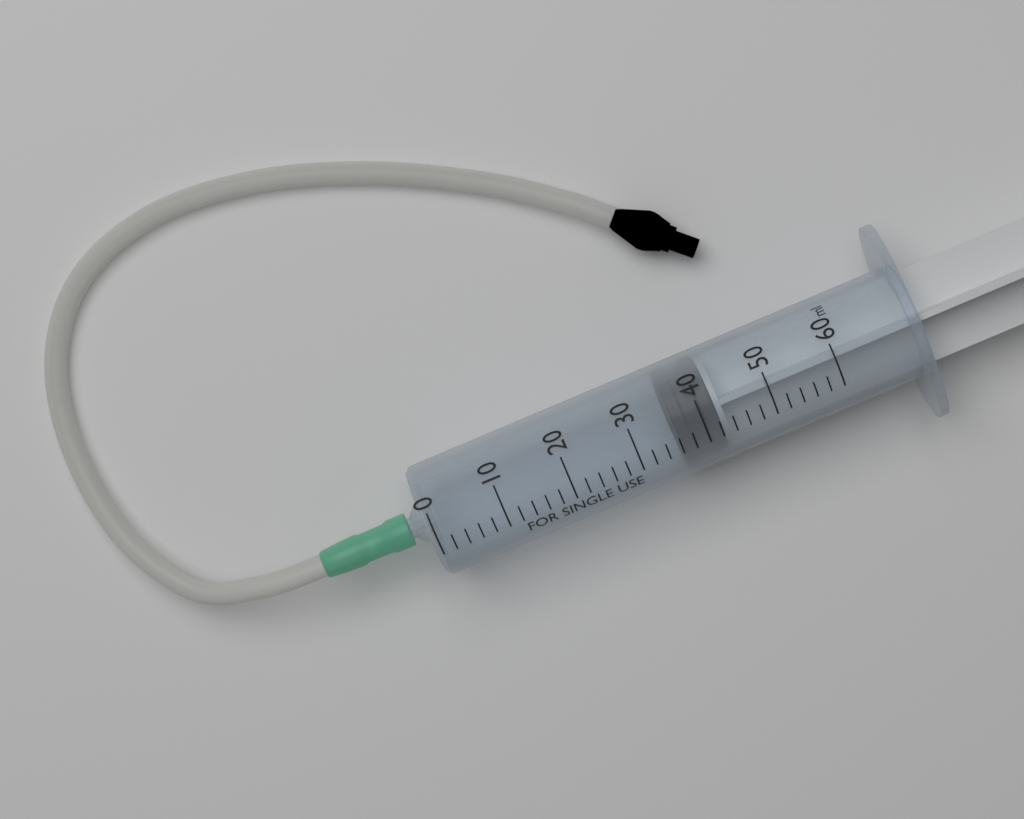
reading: 36 ml
